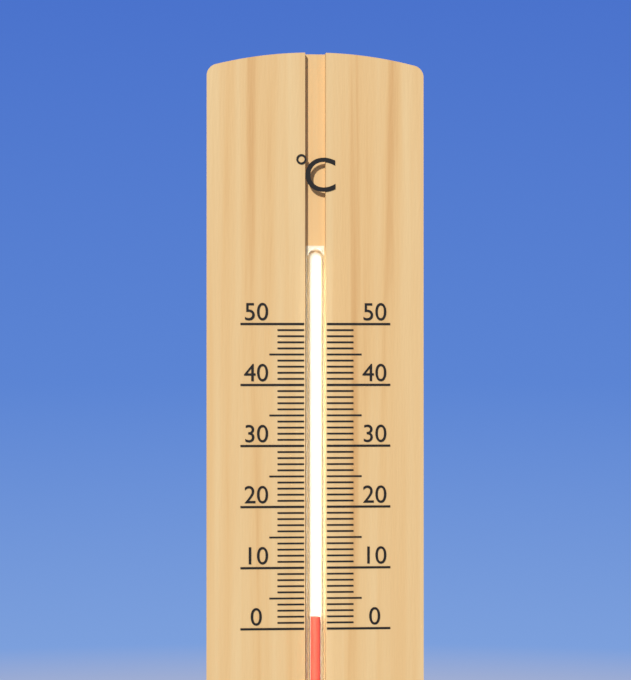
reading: 2 °C
